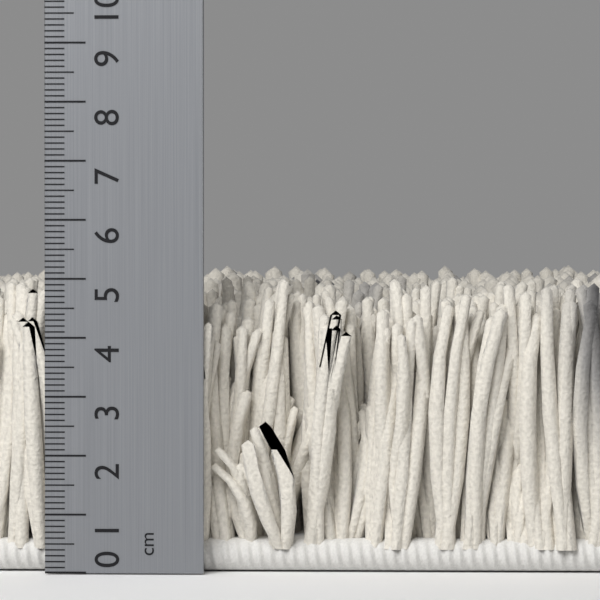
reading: 5.1 cm
